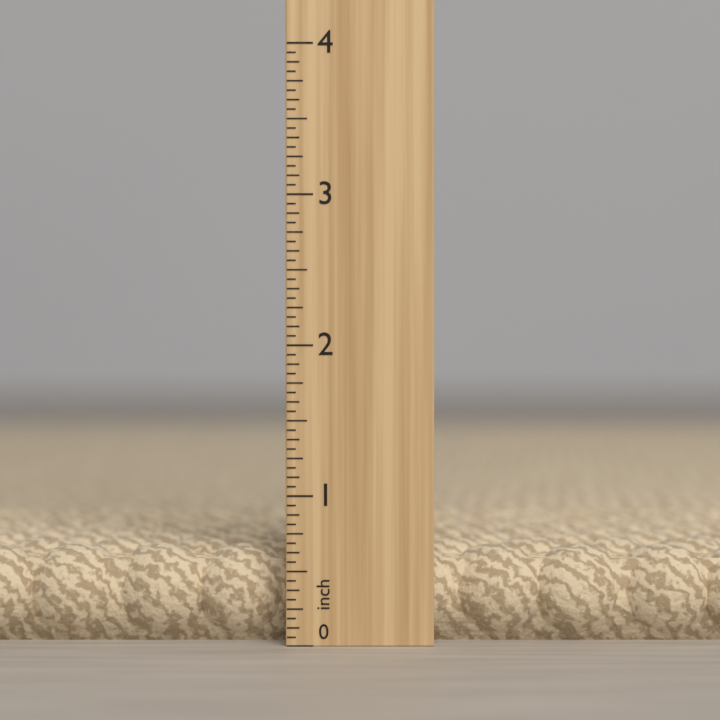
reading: 0.6500 in
